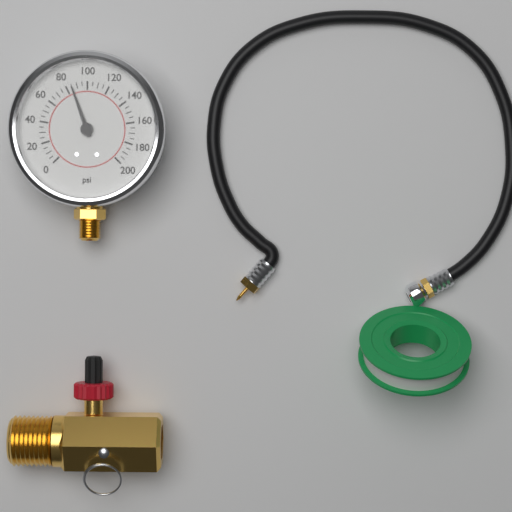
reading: 85 psi
